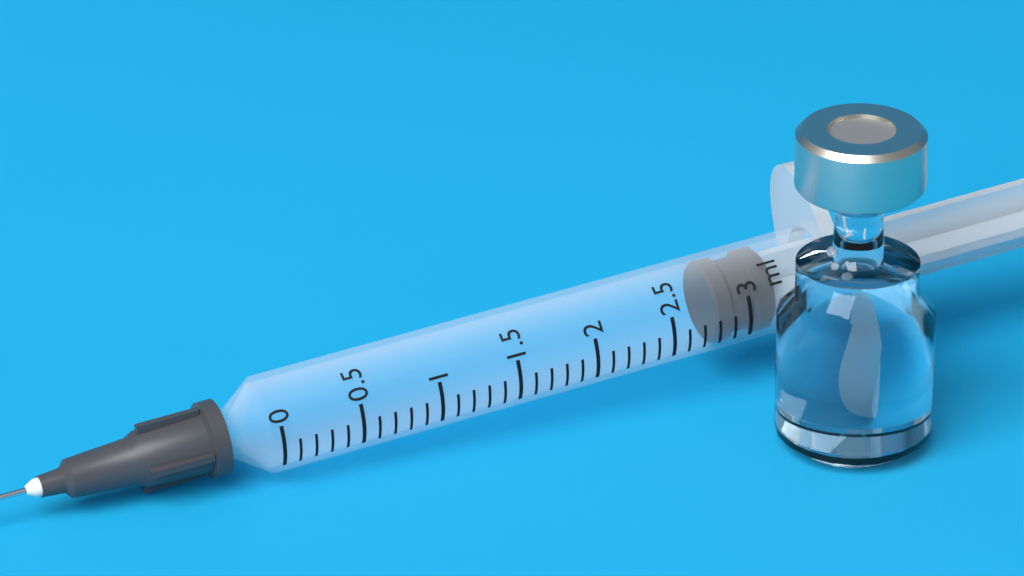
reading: 2.8 ml
